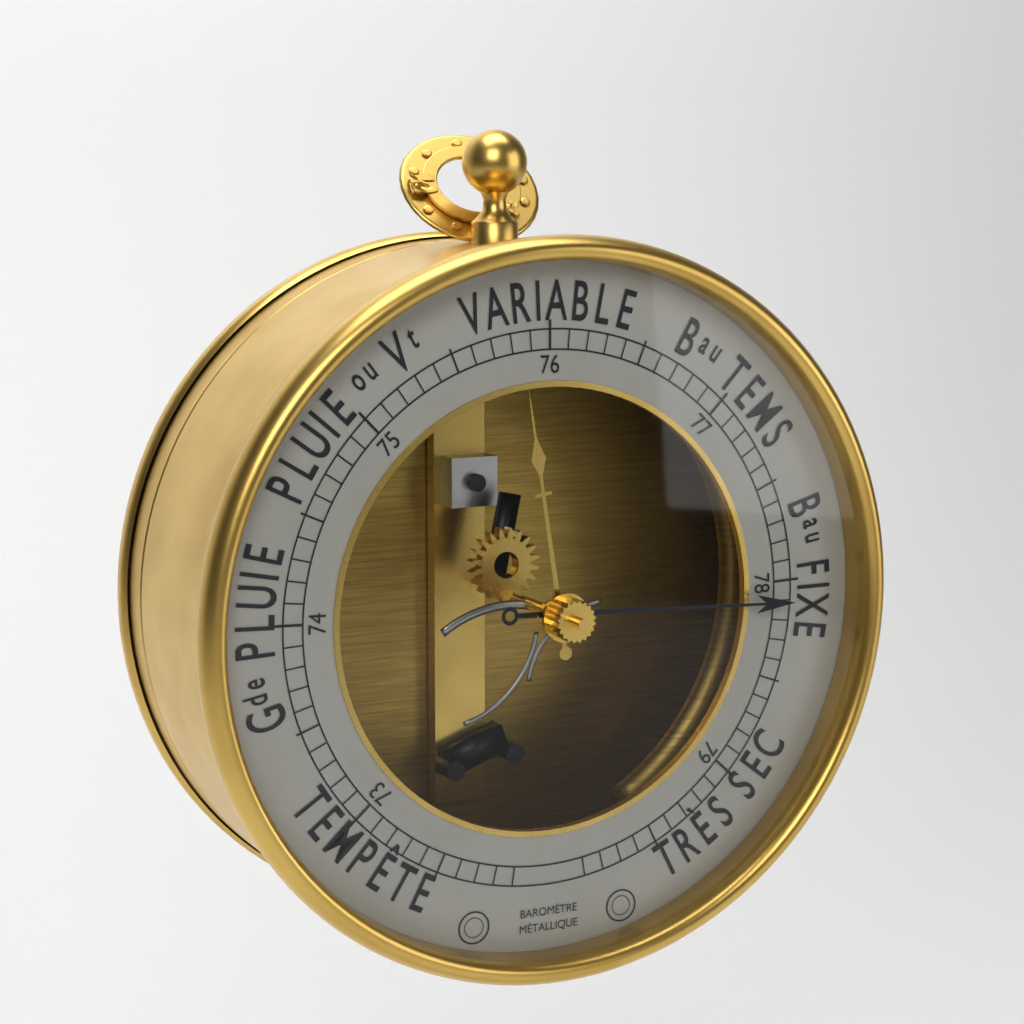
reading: 78.1 (no unit)
